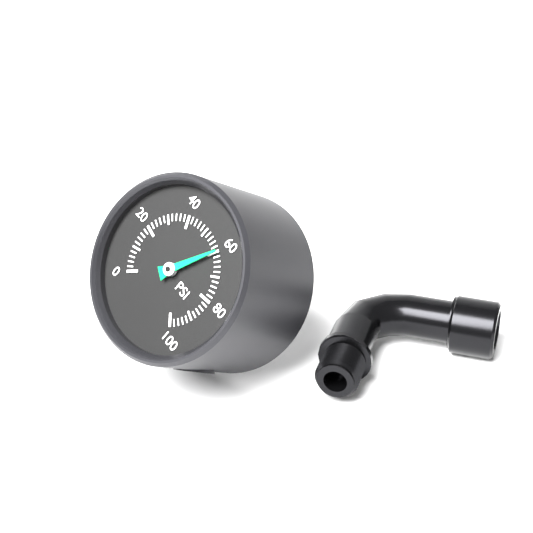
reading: 60 psi
